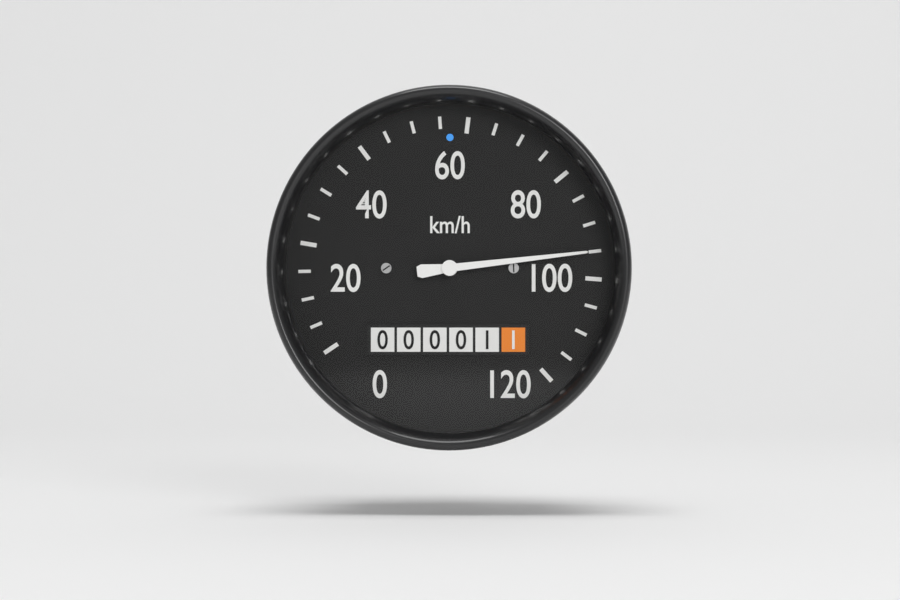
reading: 95 km/h
